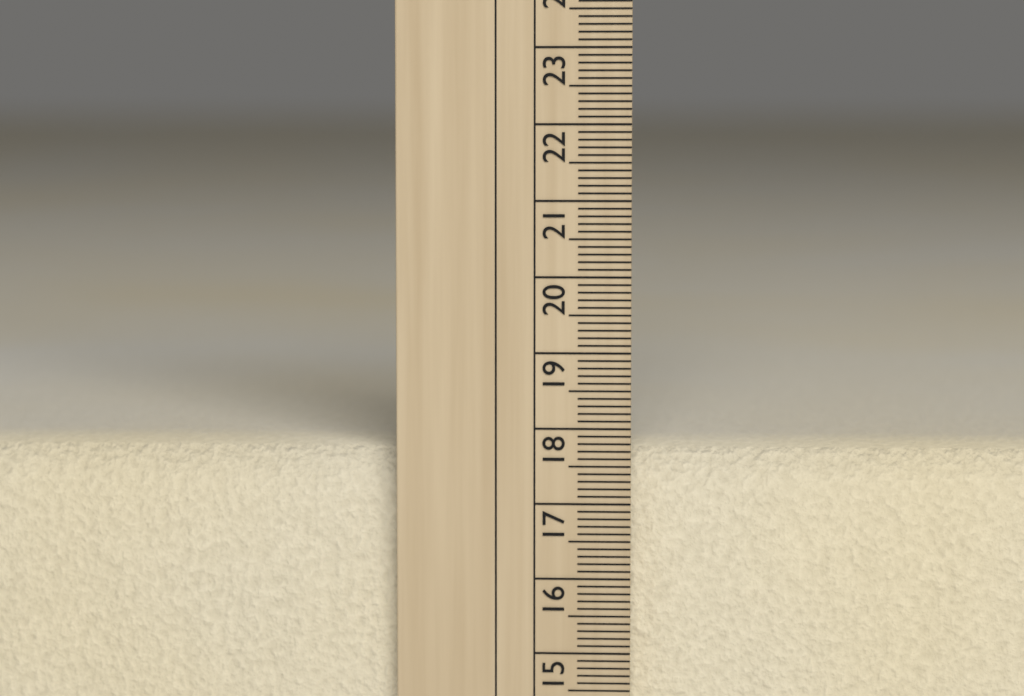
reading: 17.7 cm
